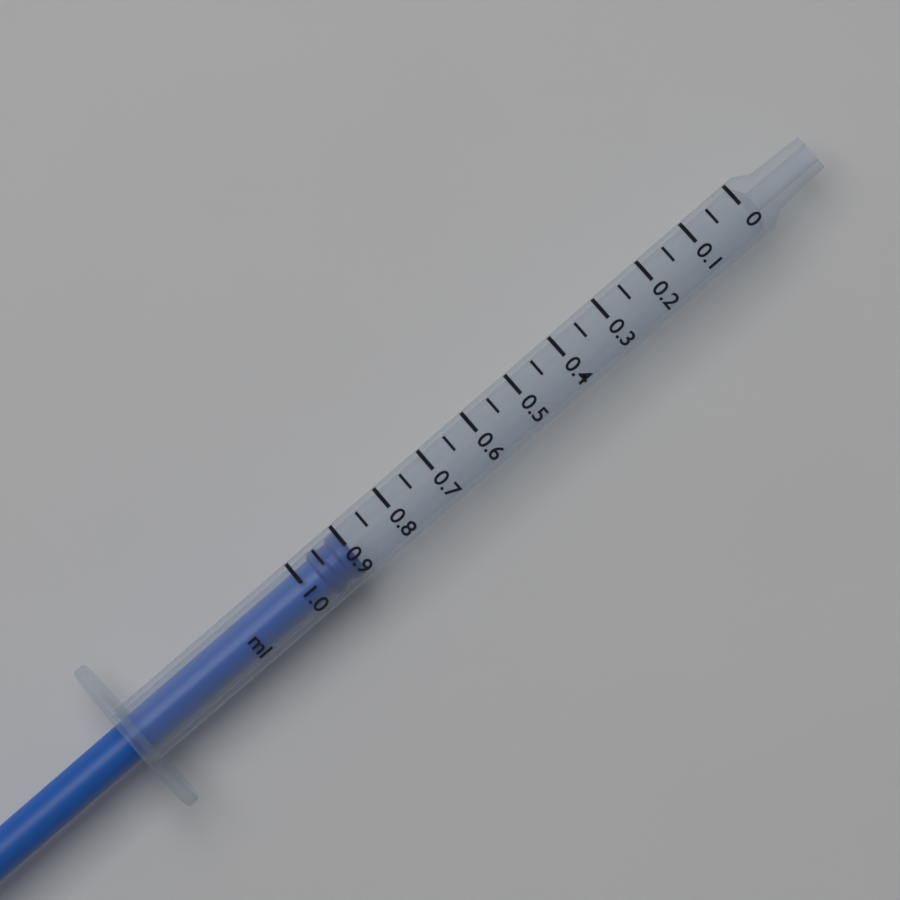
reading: 0.90 ml
